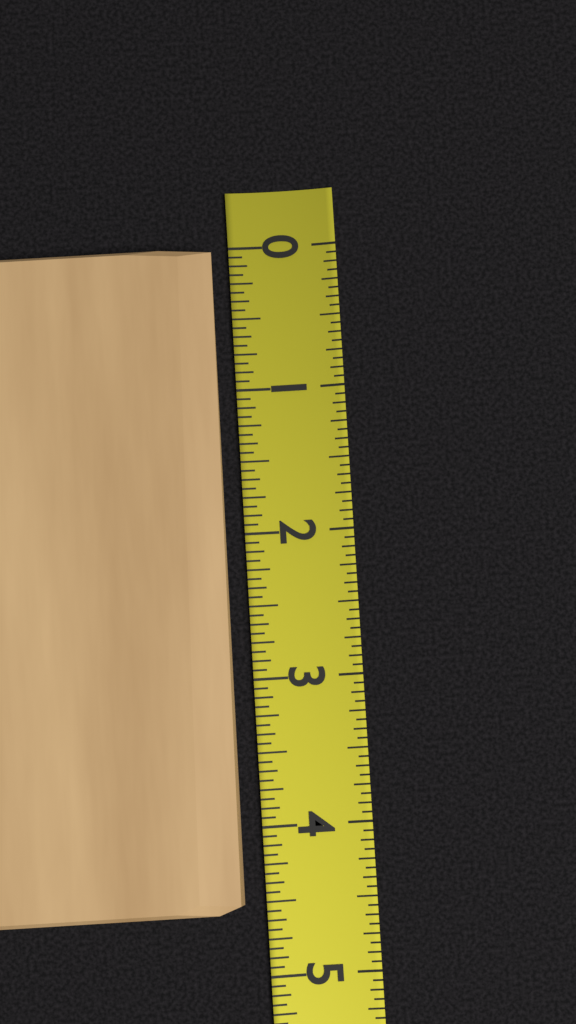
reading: 4.5625 (no unit)
